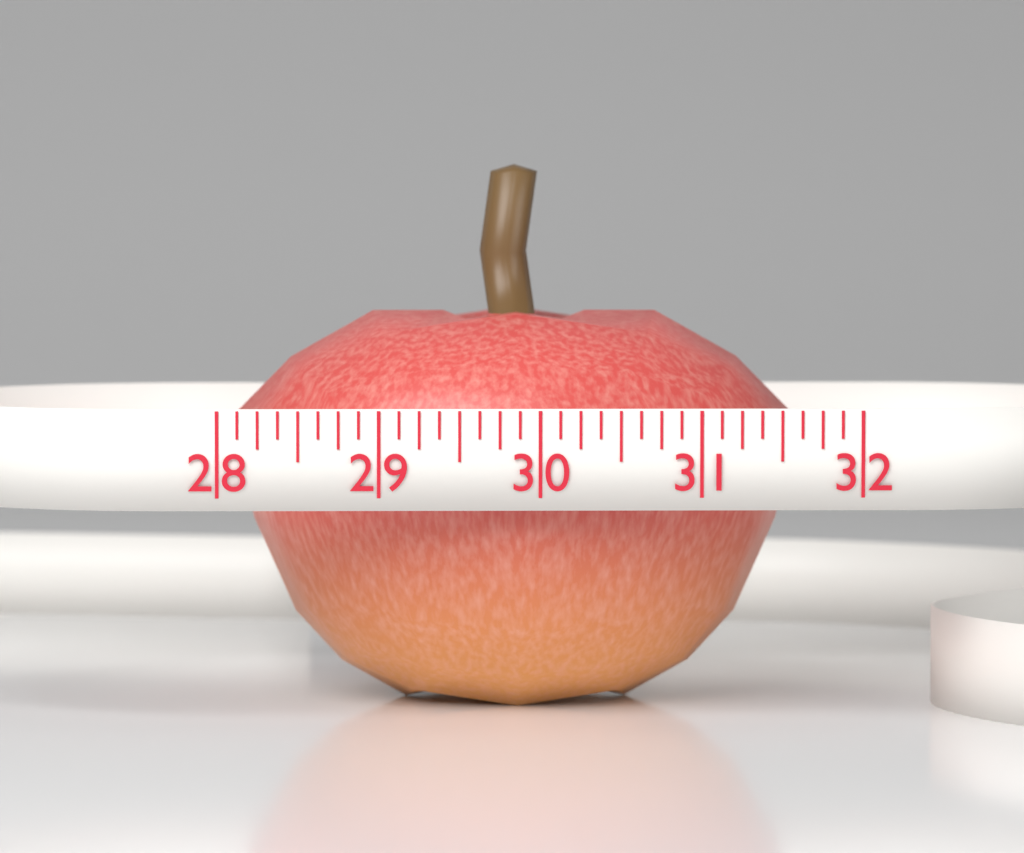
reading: 31.750 (no unit)
